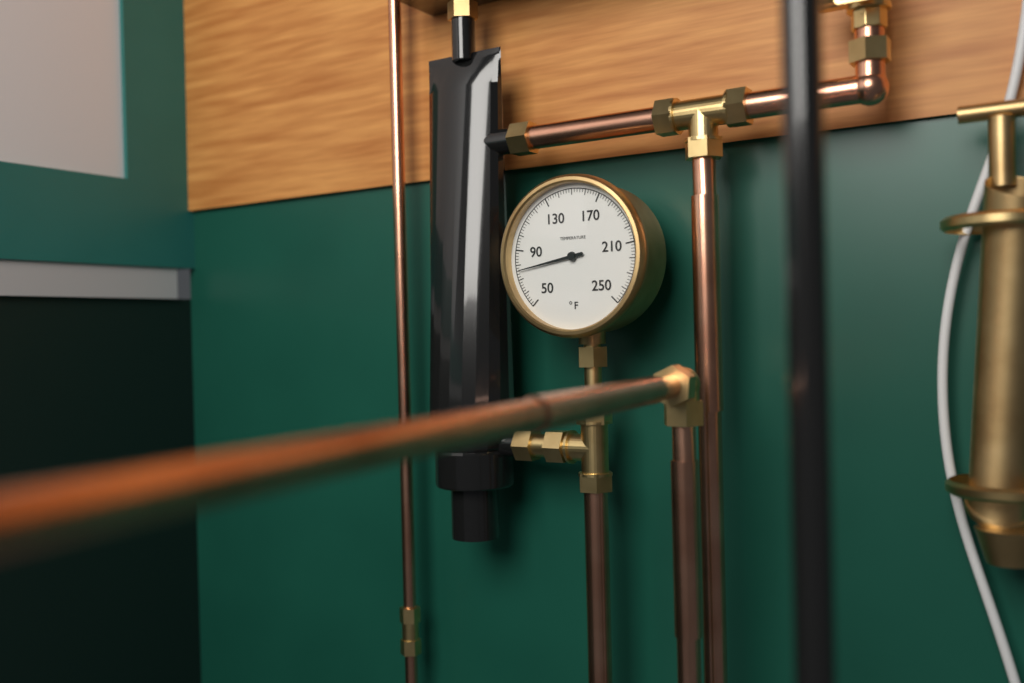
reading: 76 °F
